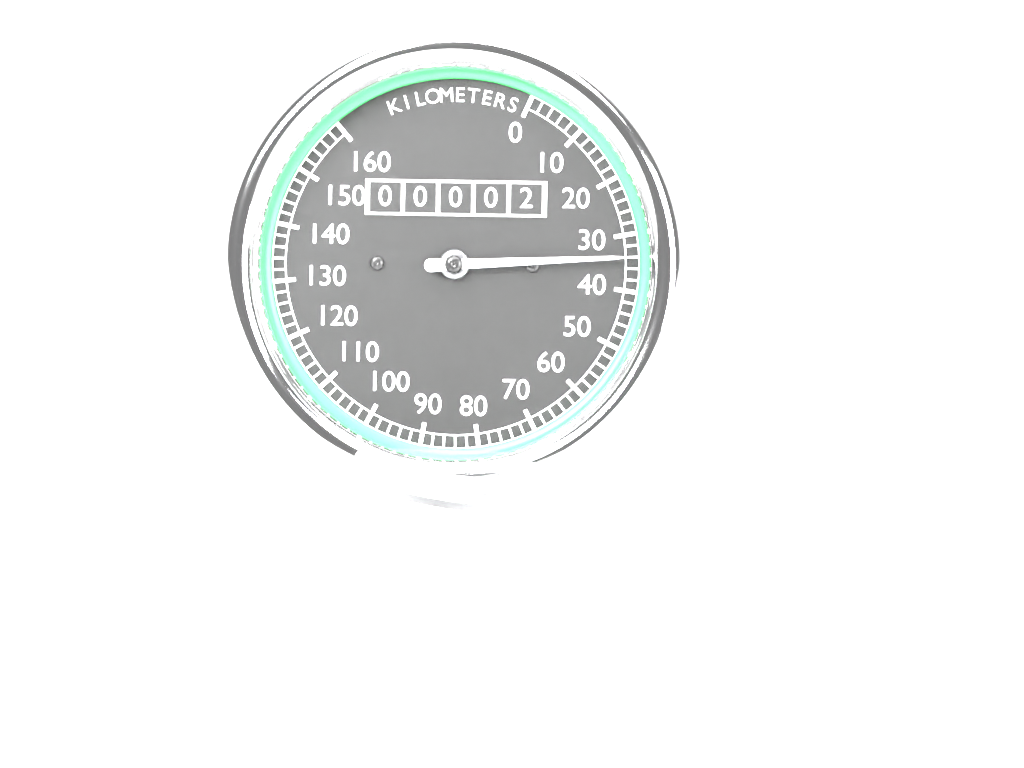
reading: 34 km/h
